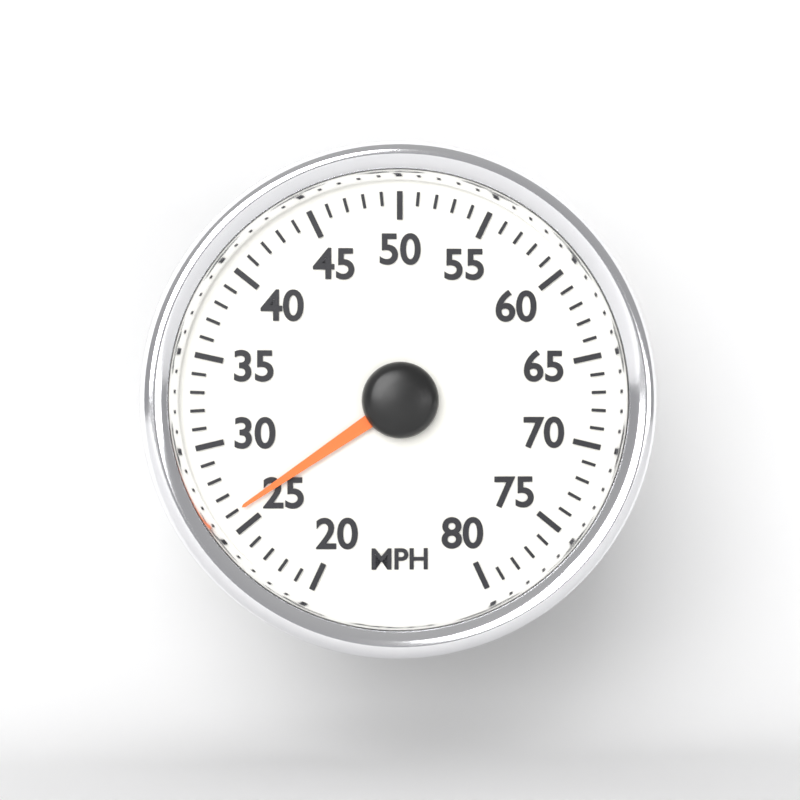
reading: 26 MPH
